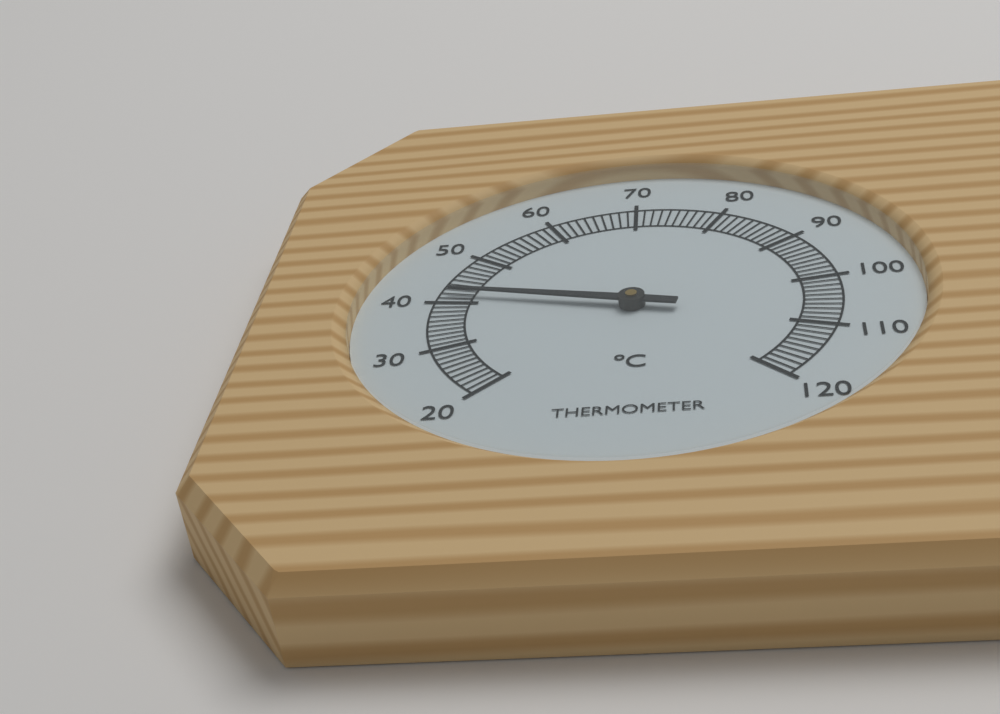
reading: 42 °C
